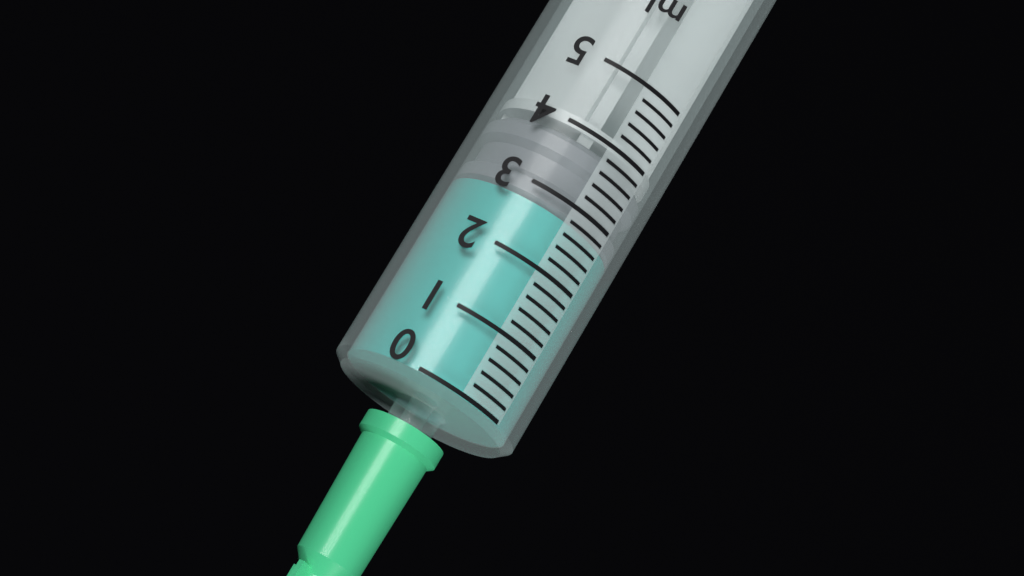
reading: 2.8 ml
